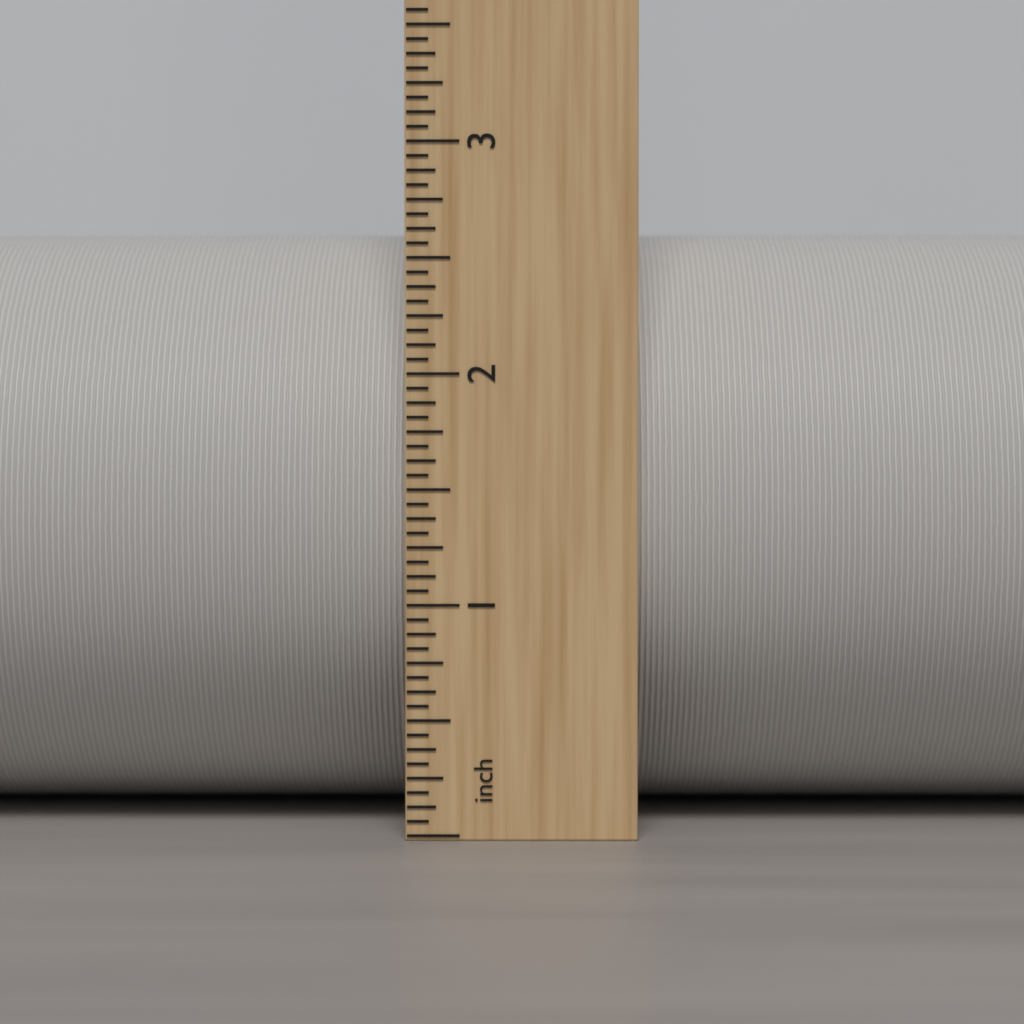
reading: 2.6875 inch
